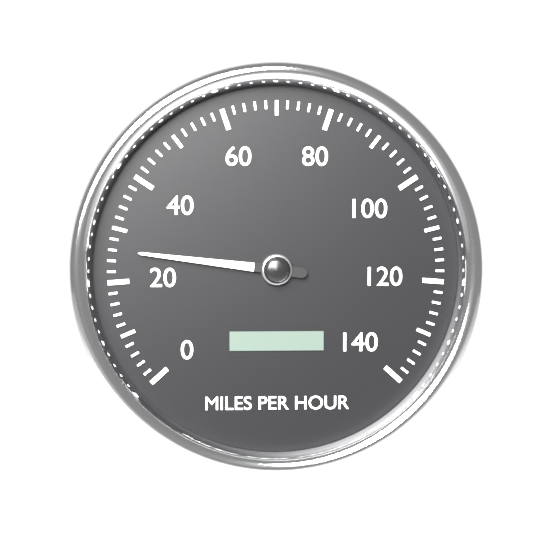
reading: 26 mph
